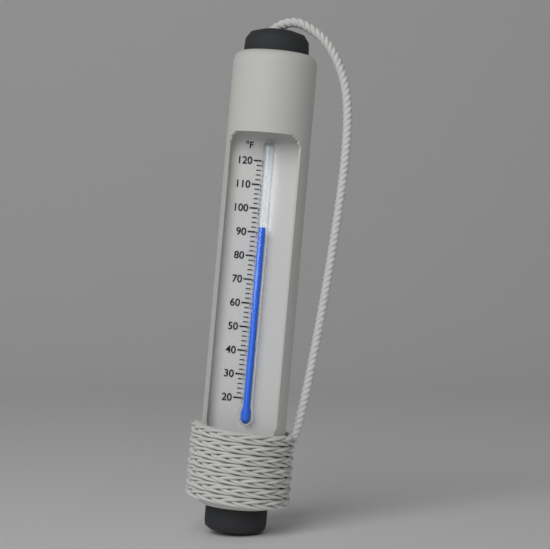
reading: 92 °F
